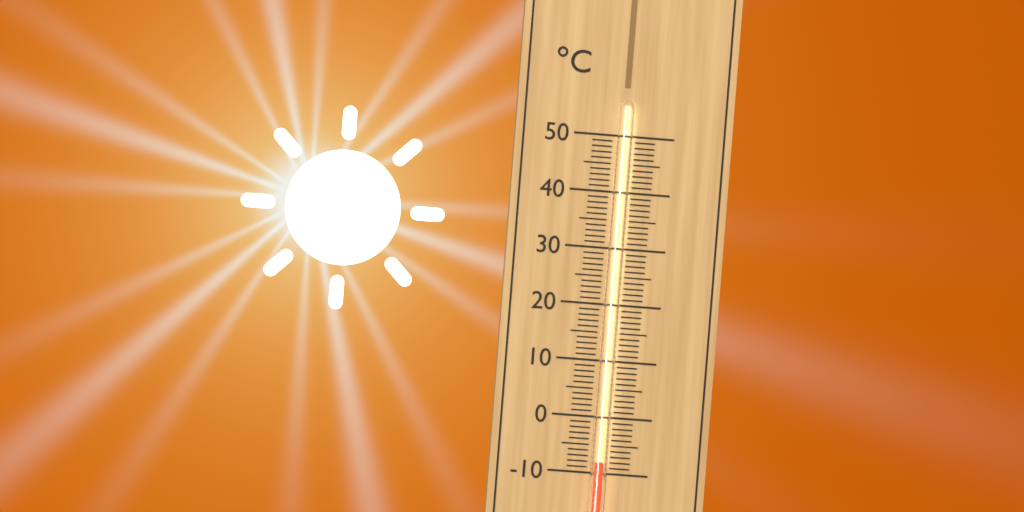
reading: -8 °C
